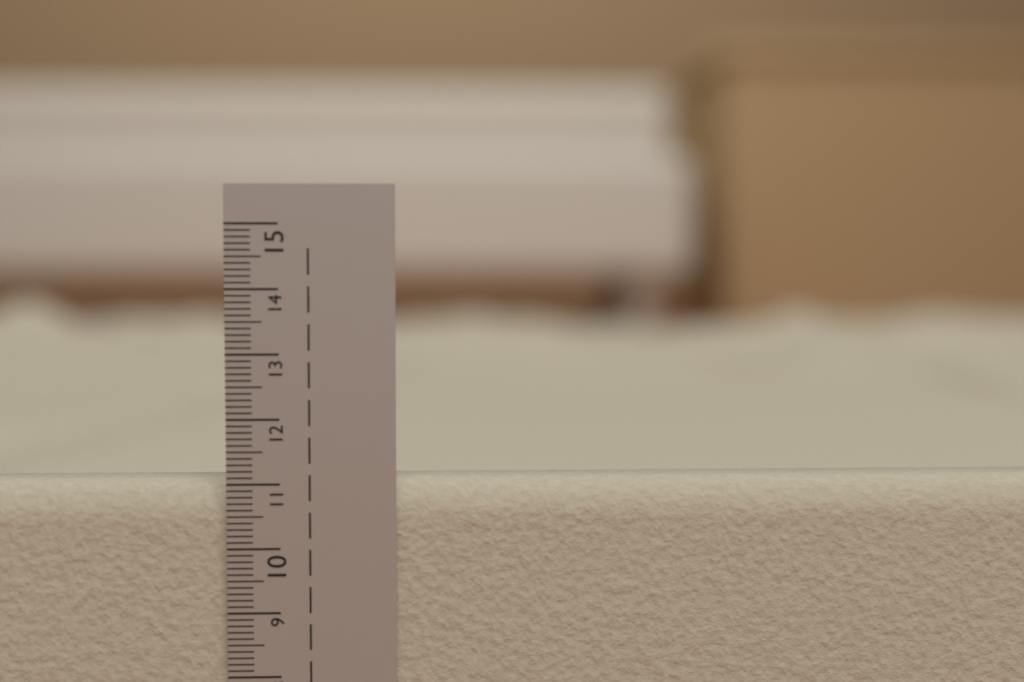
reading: 11.0 cm
